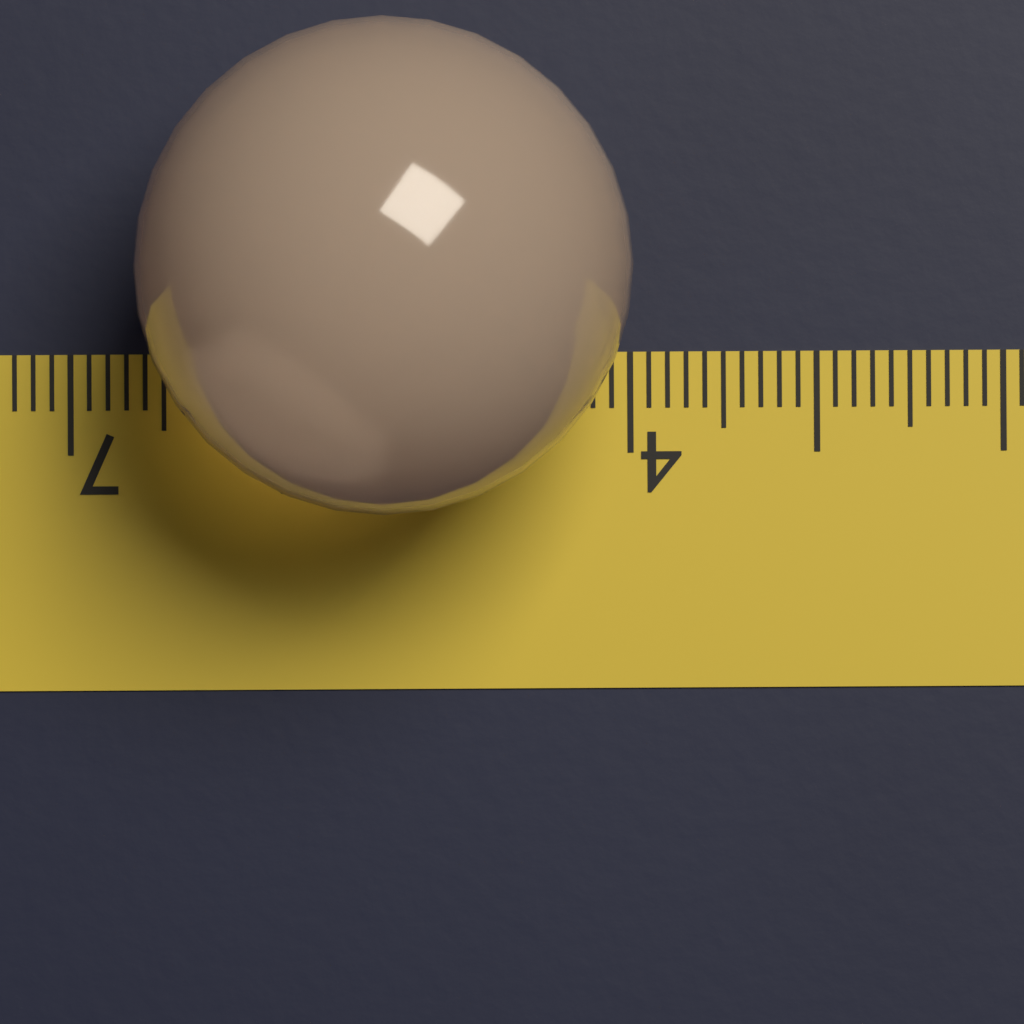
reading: 6.6 (no unit)
